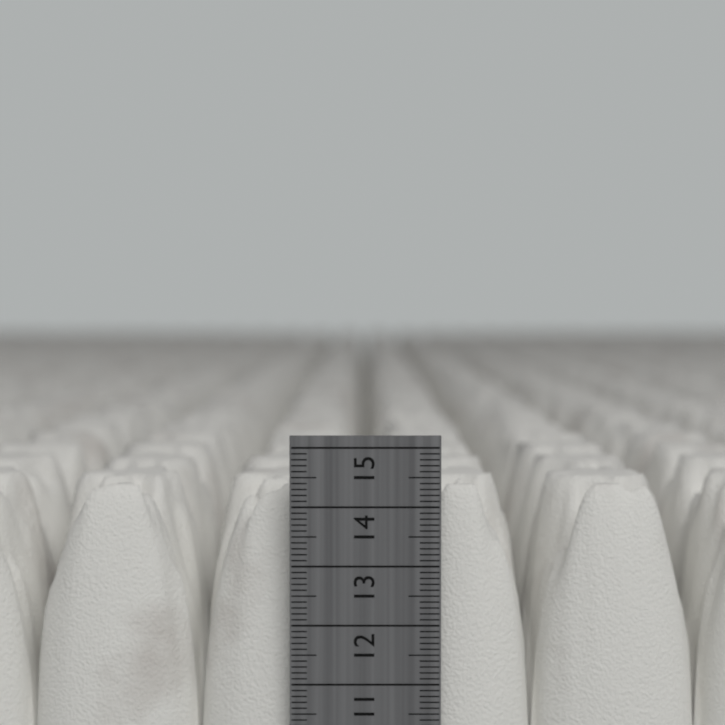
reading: 14.3 cm
